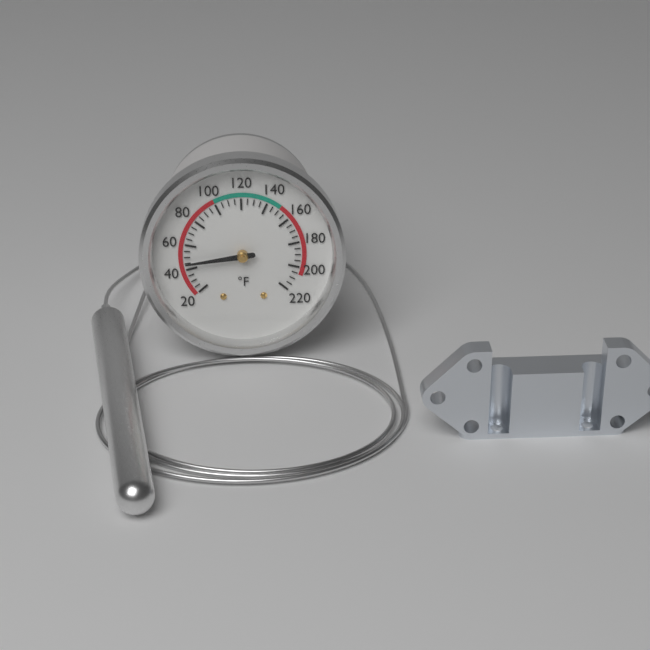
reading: 45 °F
